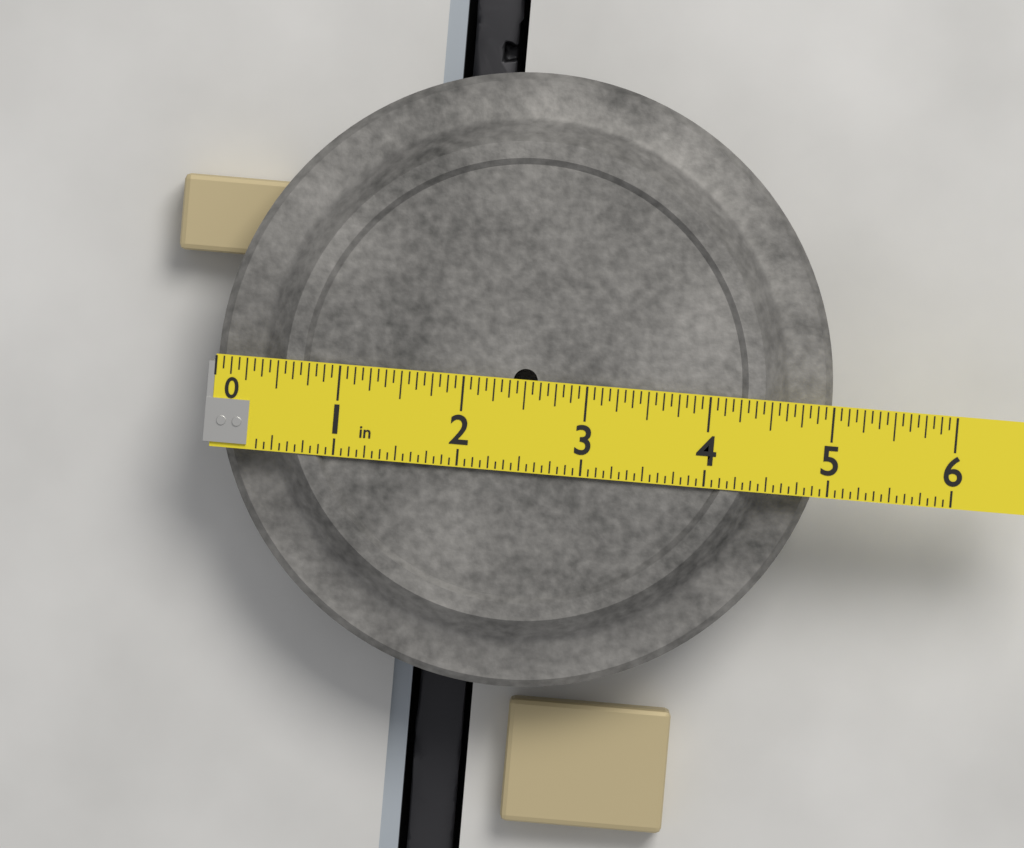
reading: 5.0000 in
